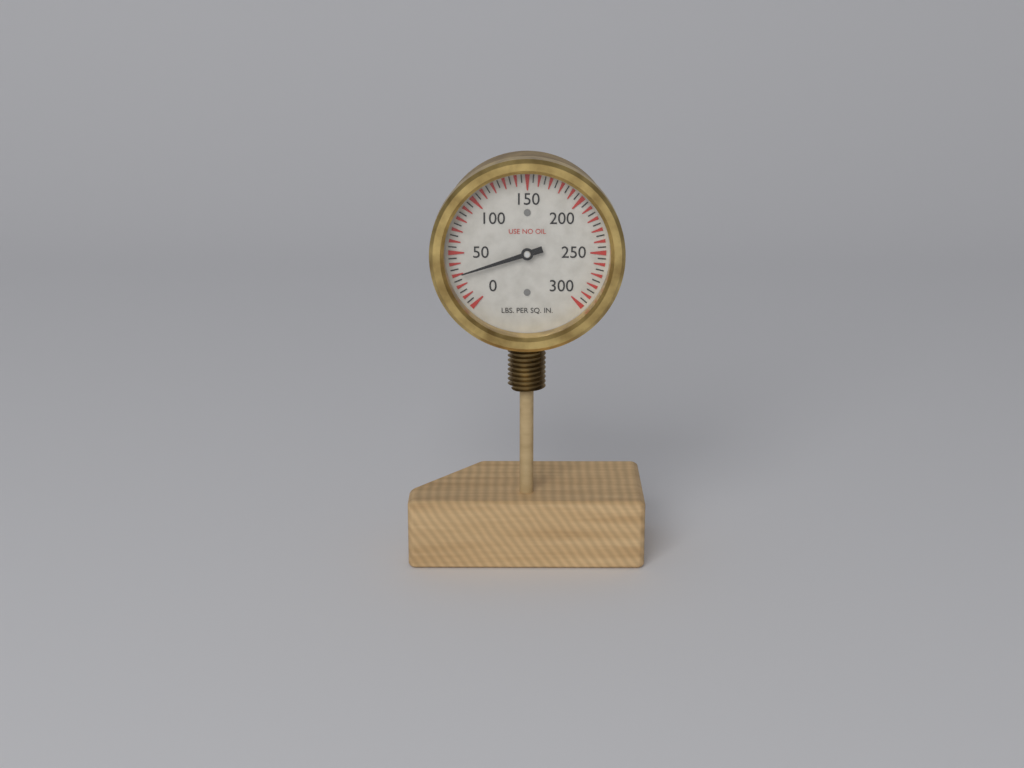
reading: 30 psi
